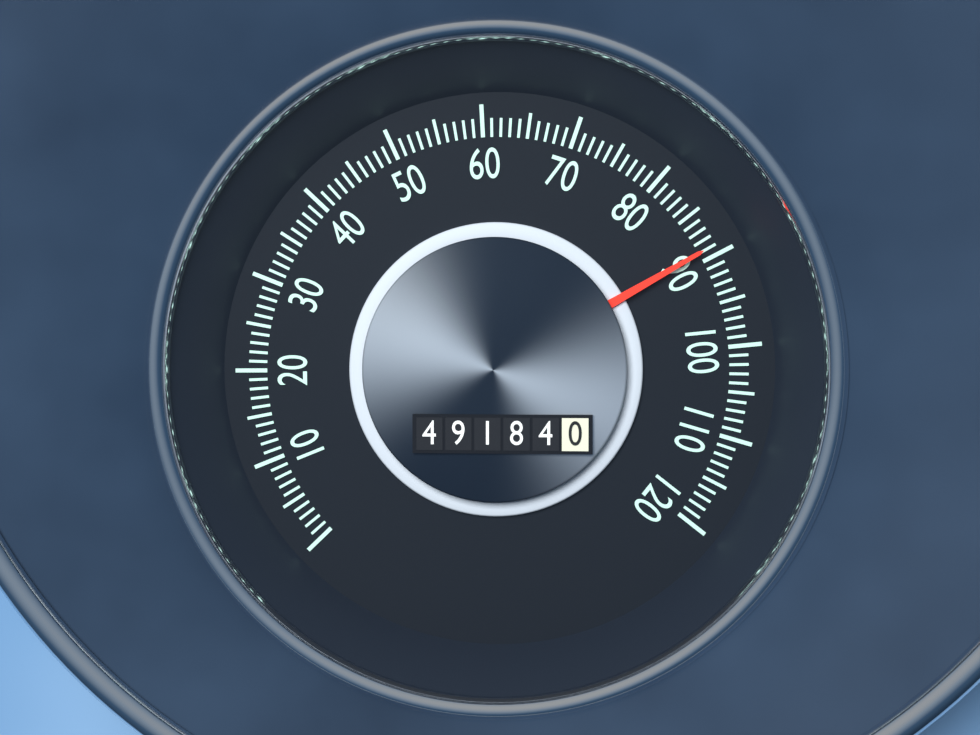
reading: 89 (no unit)
